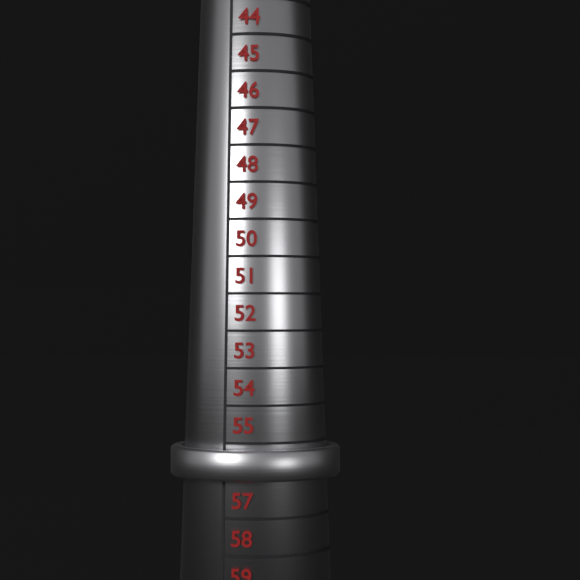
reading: 56 (no unit)
